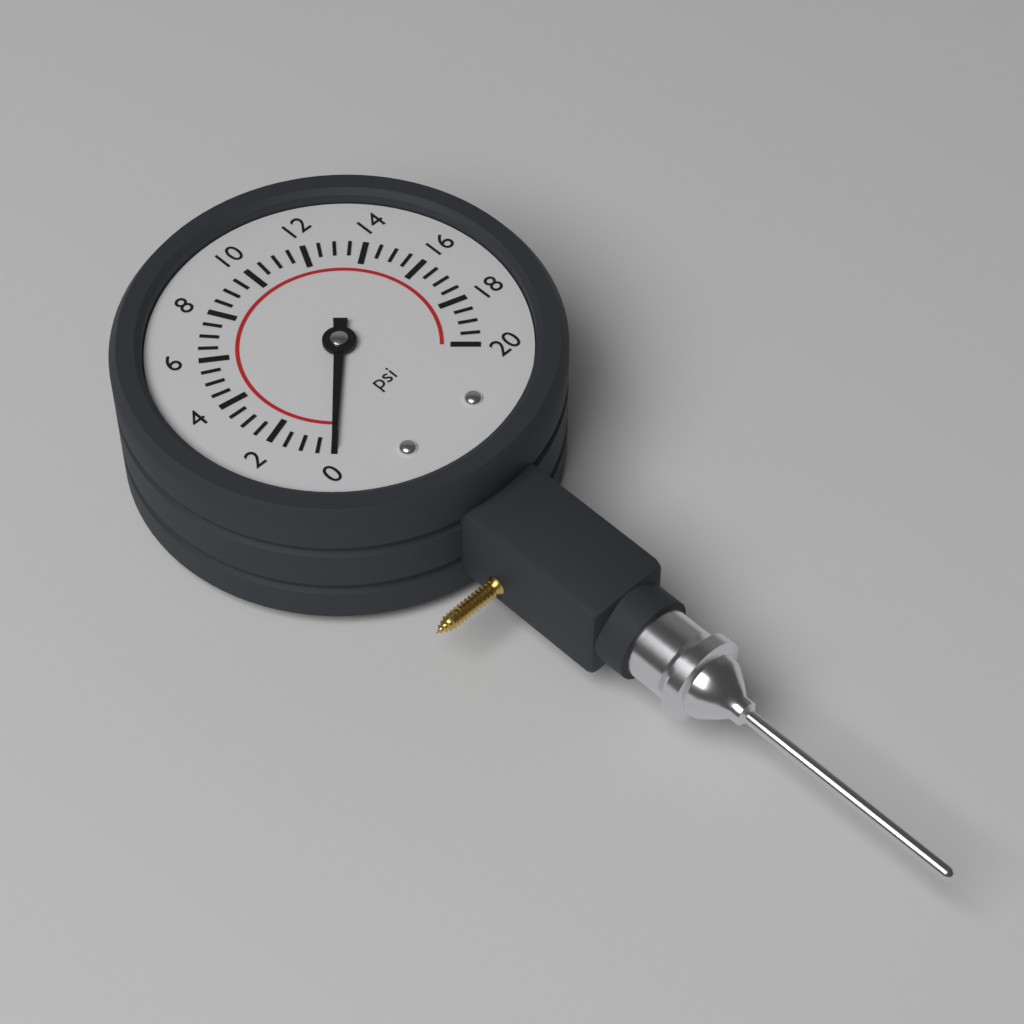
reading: 0.0 psi
